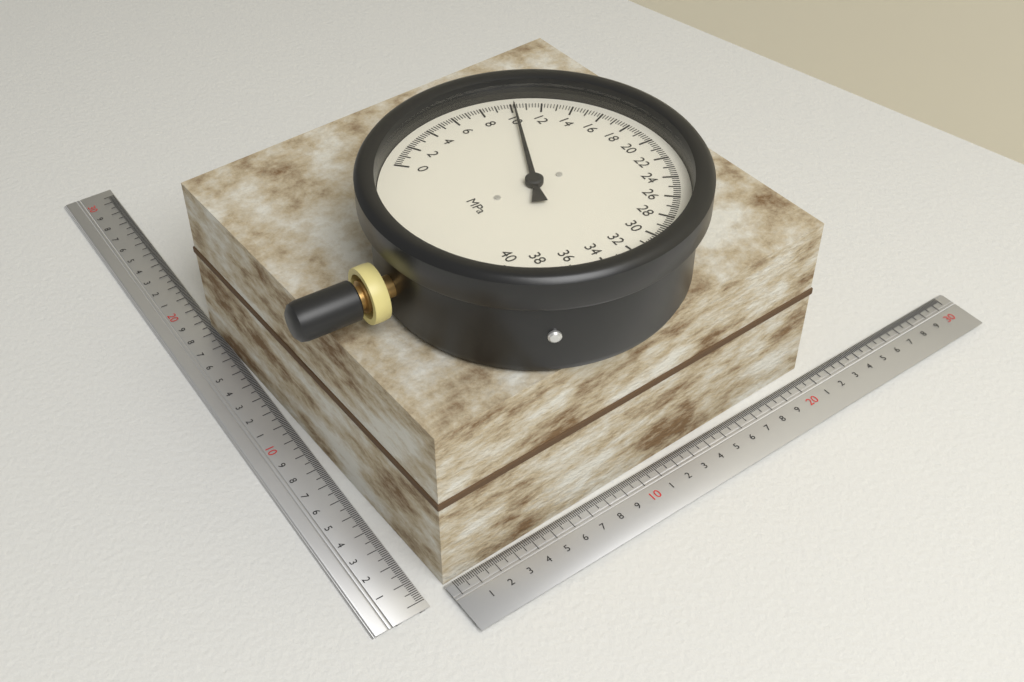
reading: 10.2 MPa
